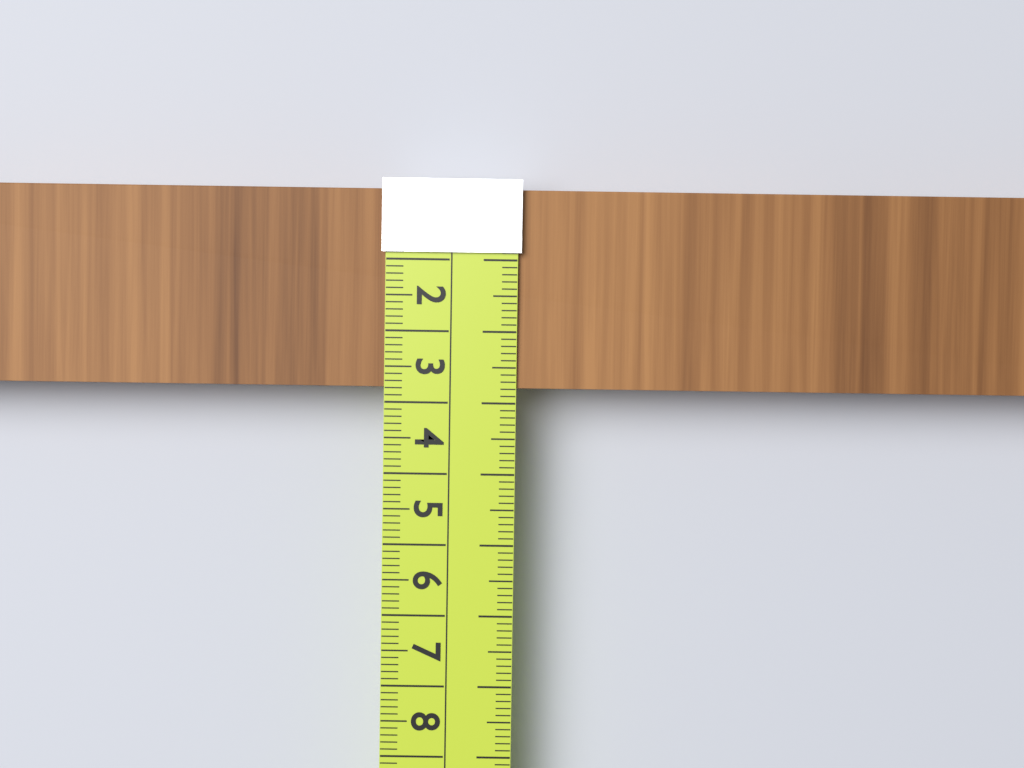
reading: 2.8 cm
